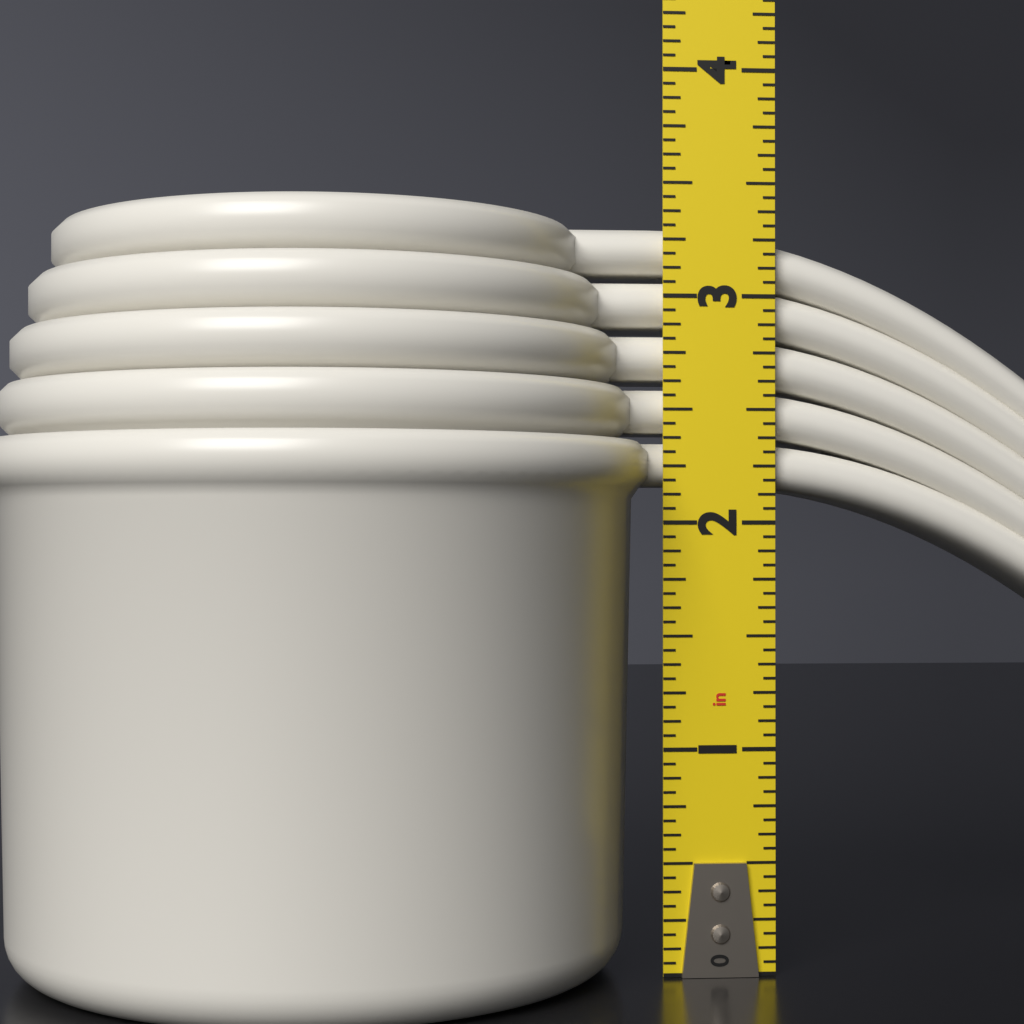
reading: 3.3125 in
